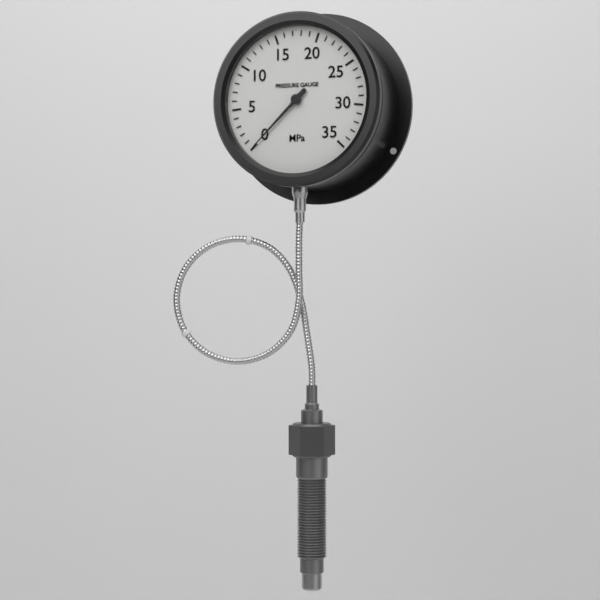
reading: 0 MPa
